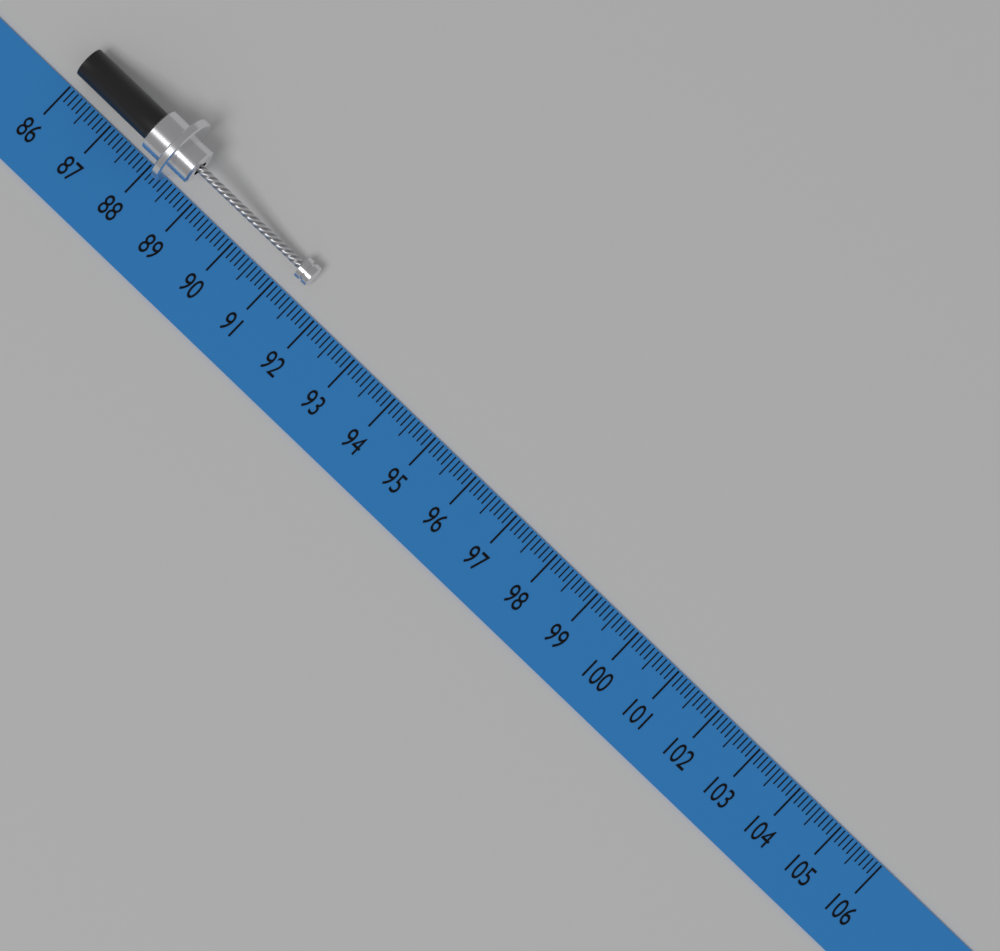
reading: 91.5 (no unit)
